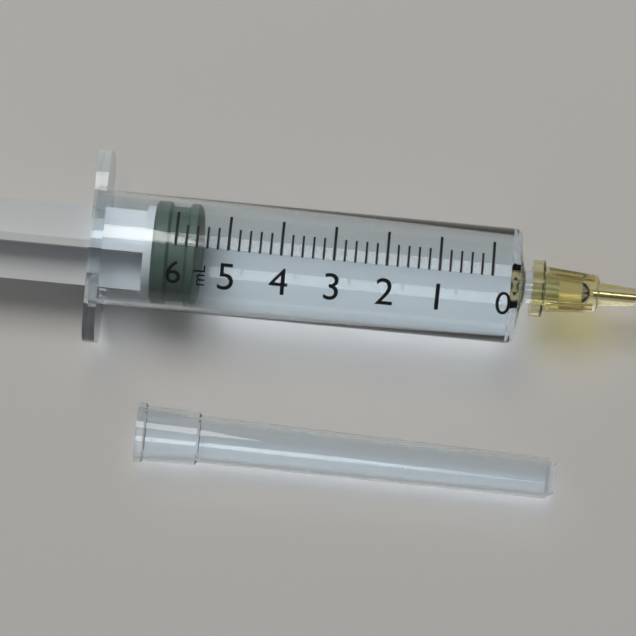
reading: 5.6 ml
